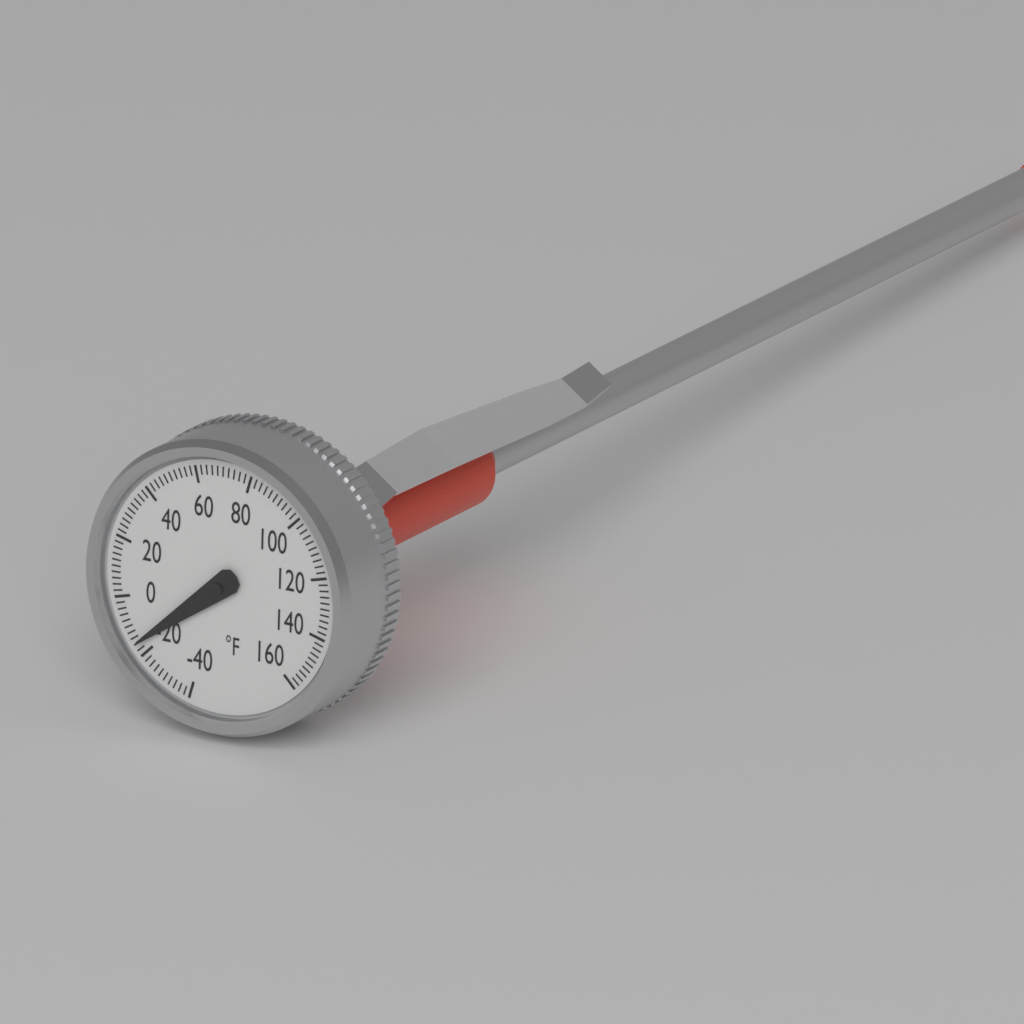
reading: -16 °F
